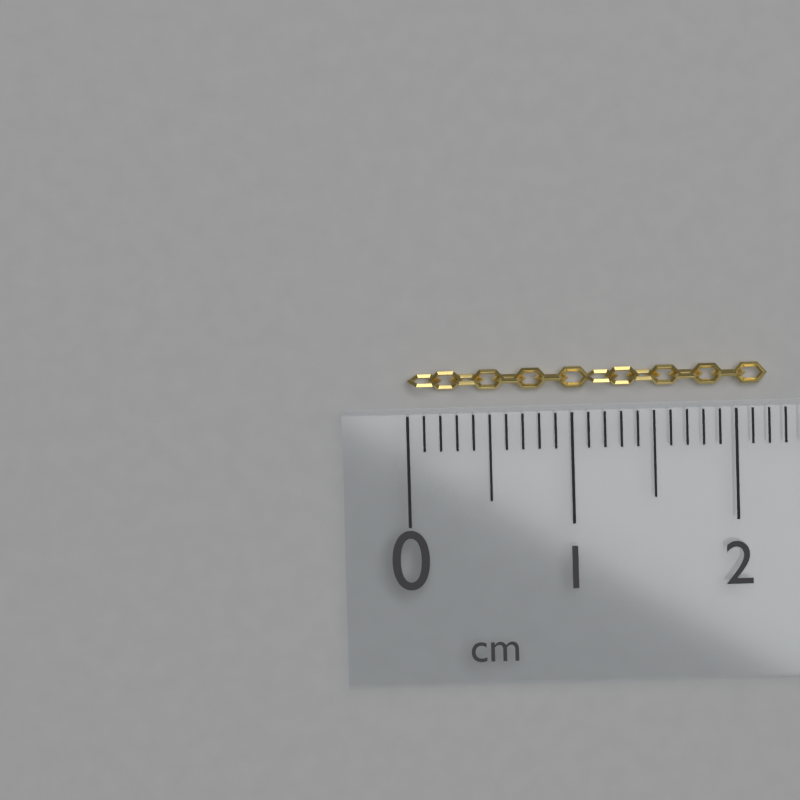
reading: 2.2 cm
